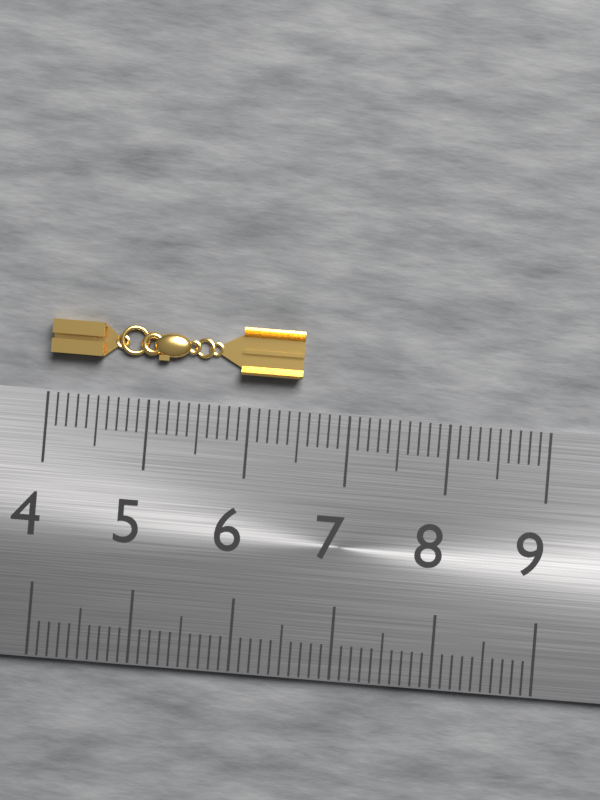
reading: 6.5 (no unit)
